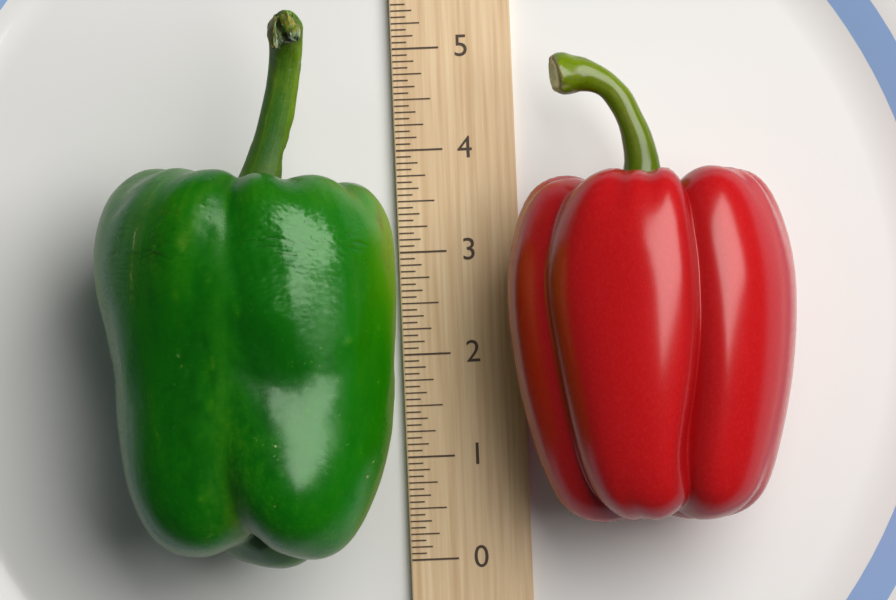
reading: 5.1875 (no unit)
